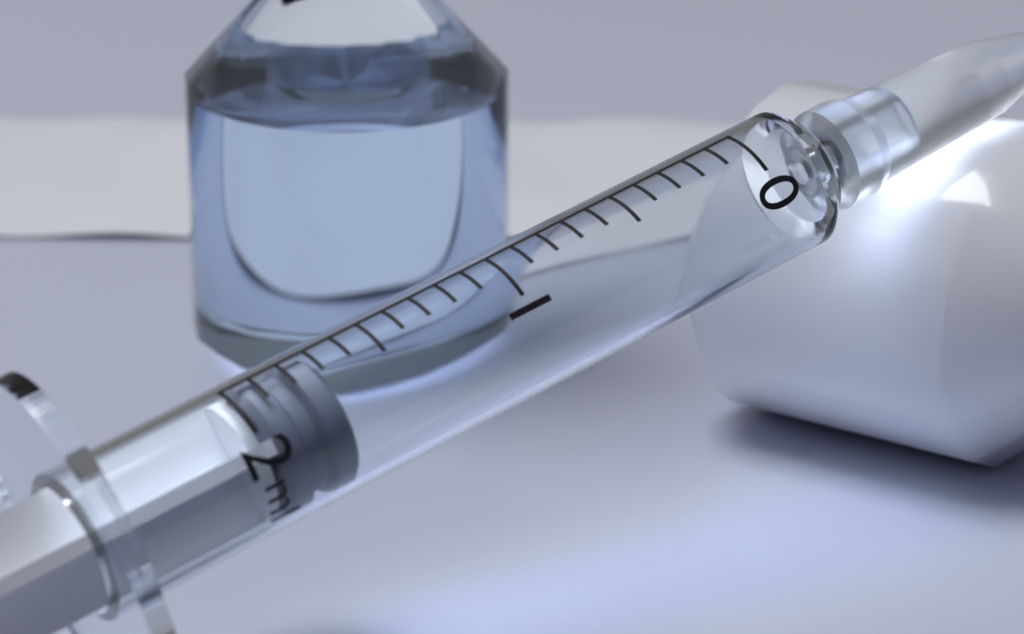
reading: 1.7 ml
